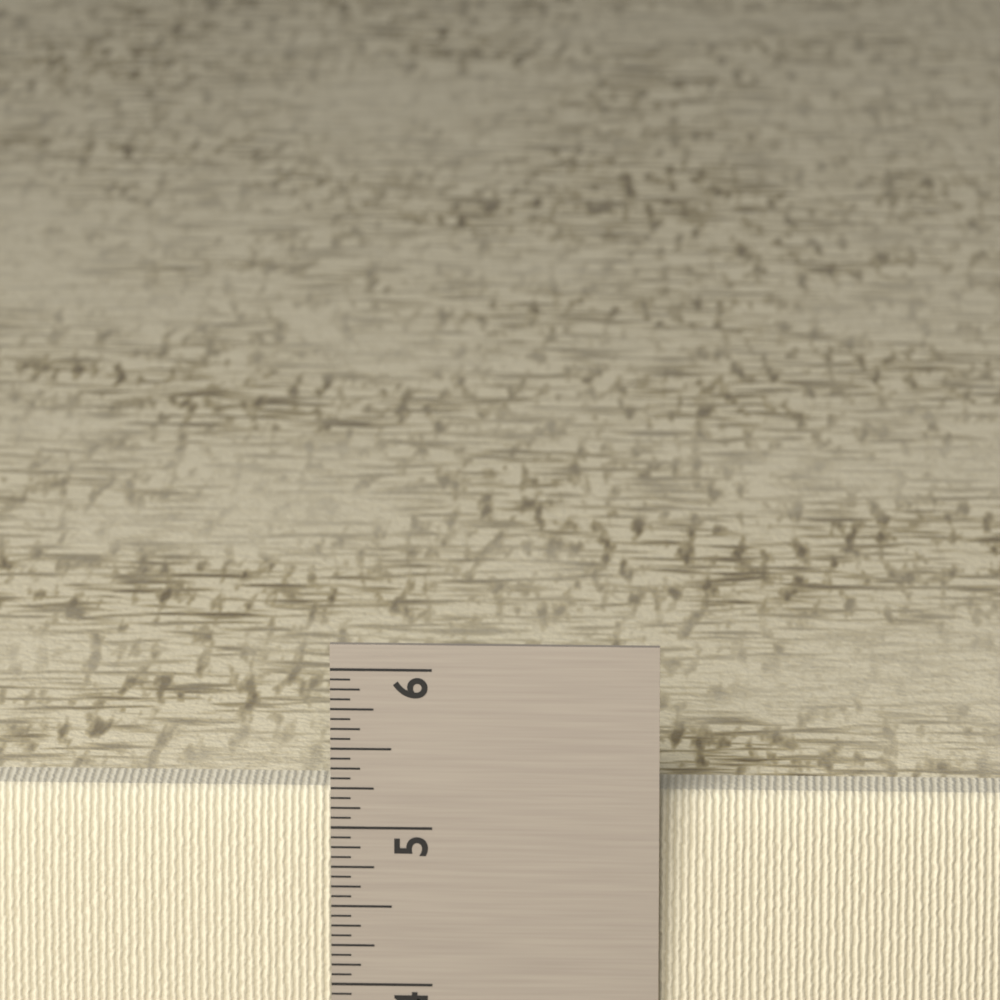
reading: 5.1875 in
